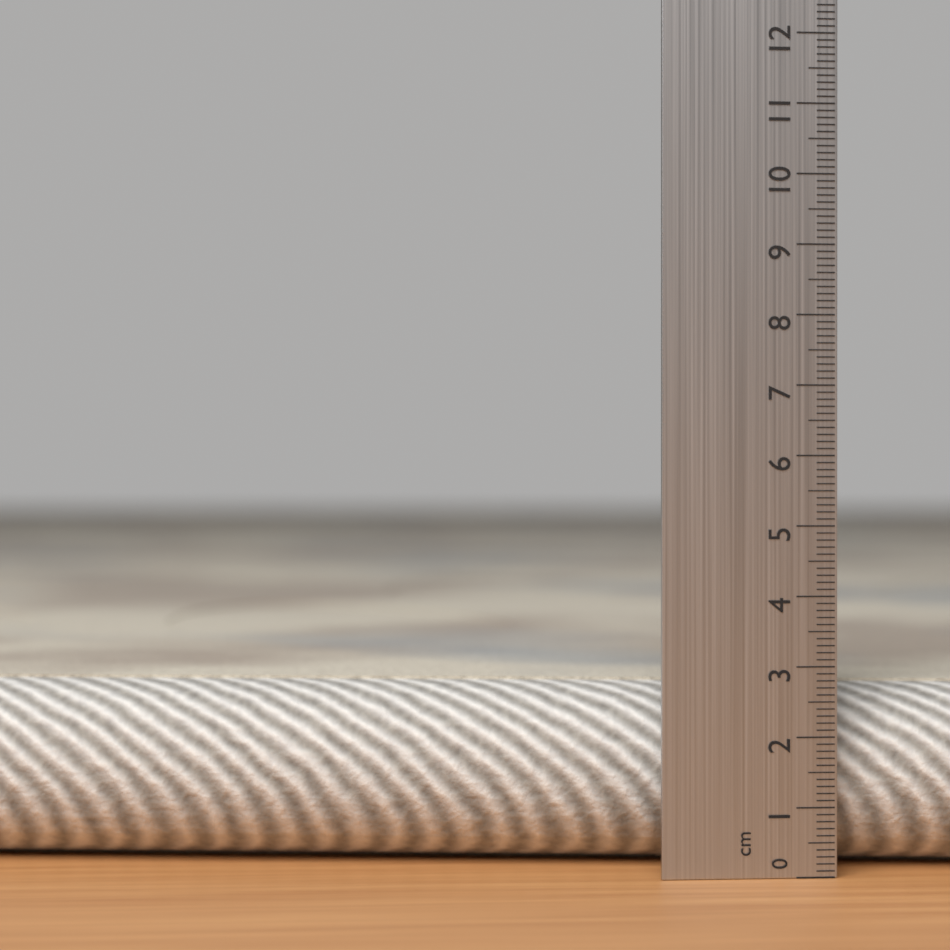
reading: 2.7 cm
